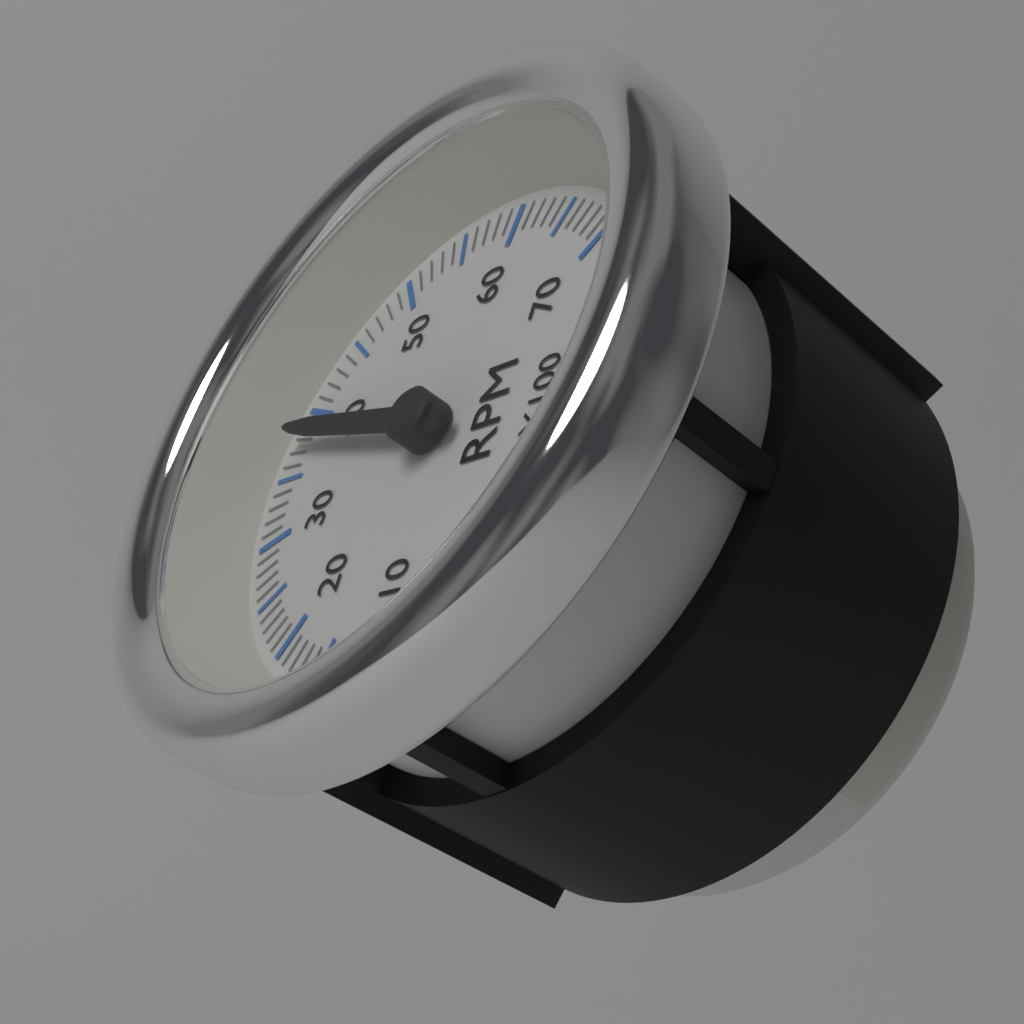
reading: 3800 RPM
